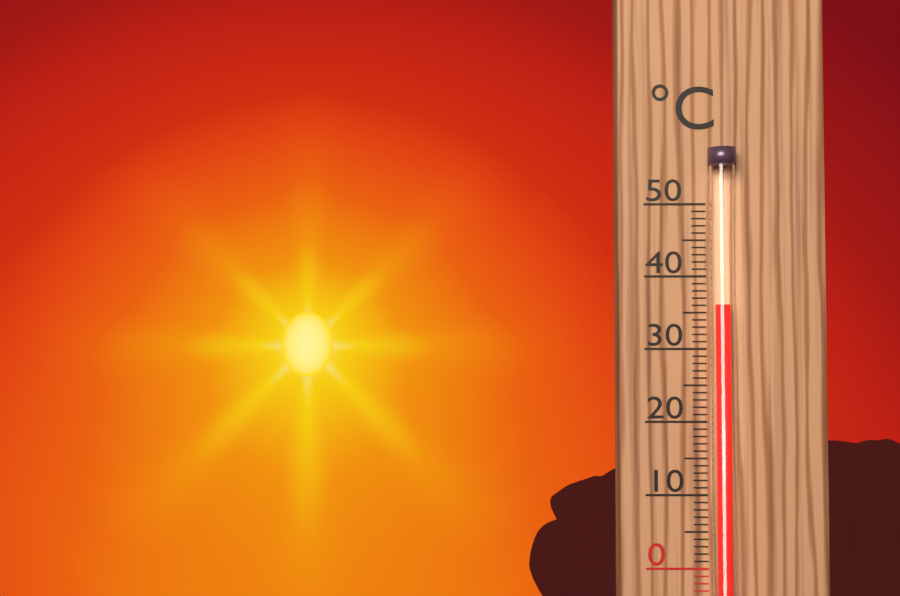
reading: 36 °C
